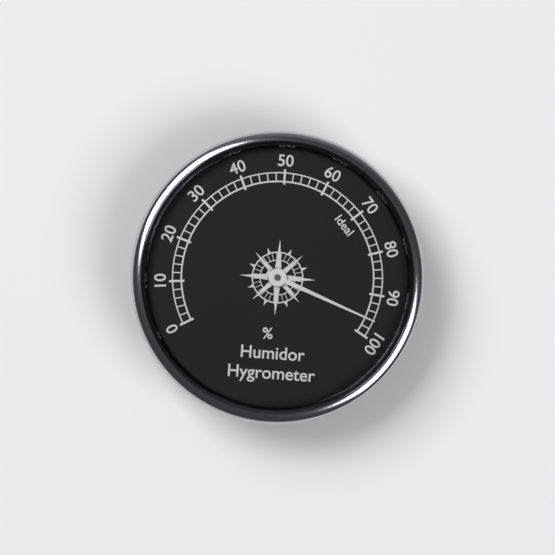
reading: 96 %
